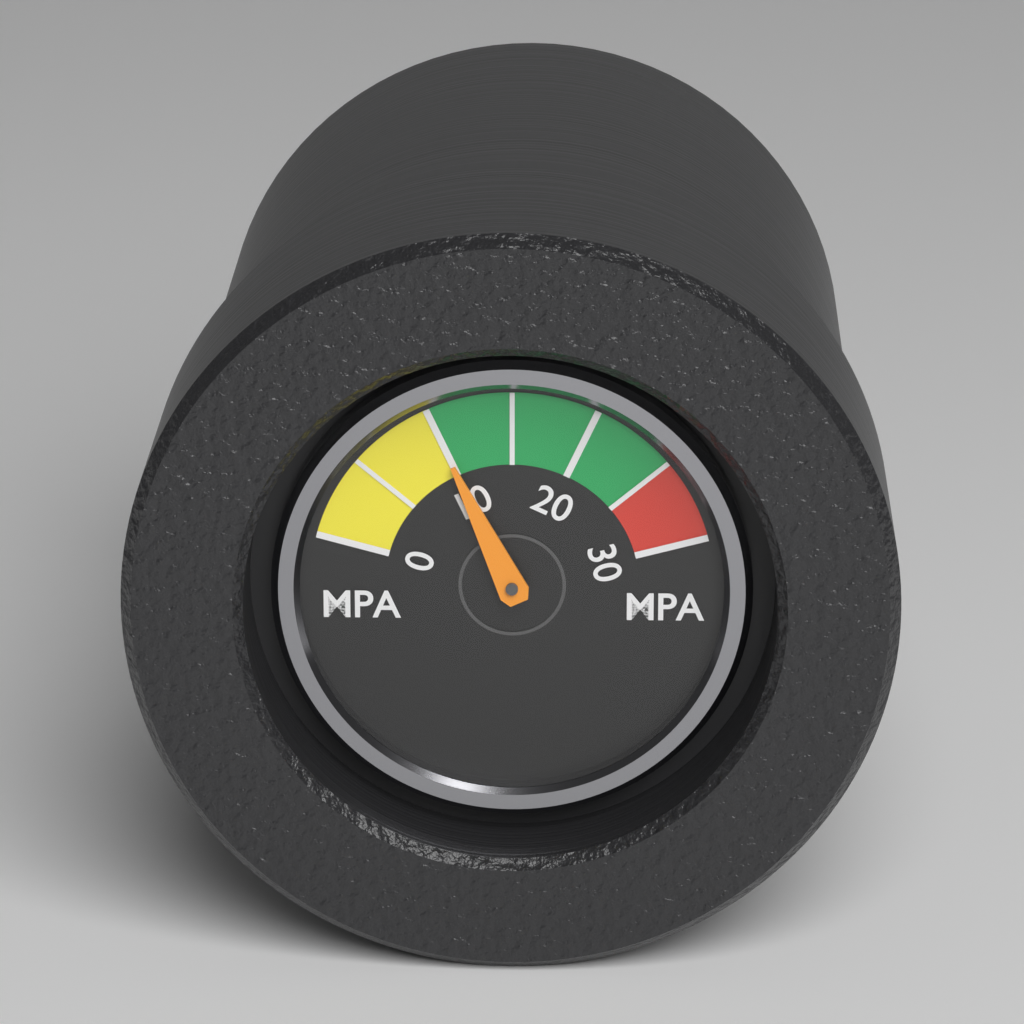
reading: 10 MPa
